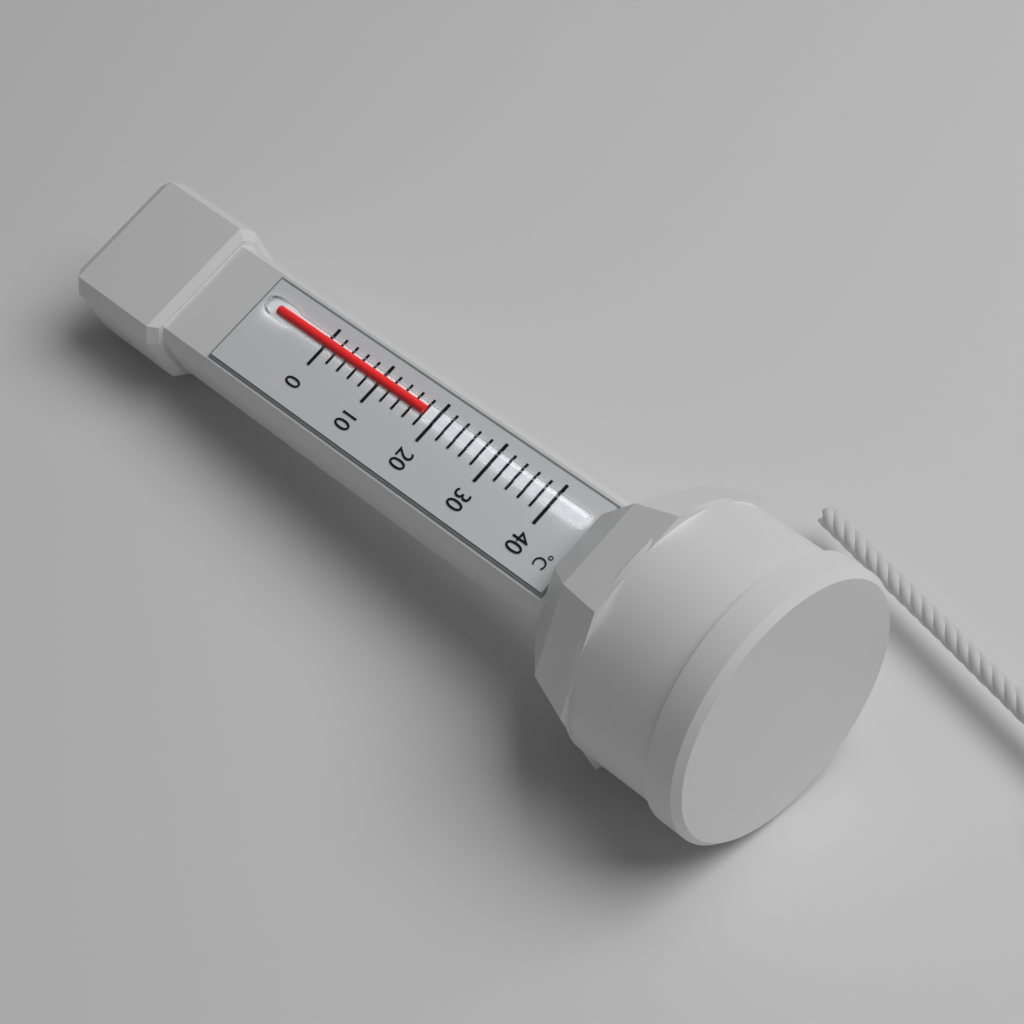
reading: 18 °C
